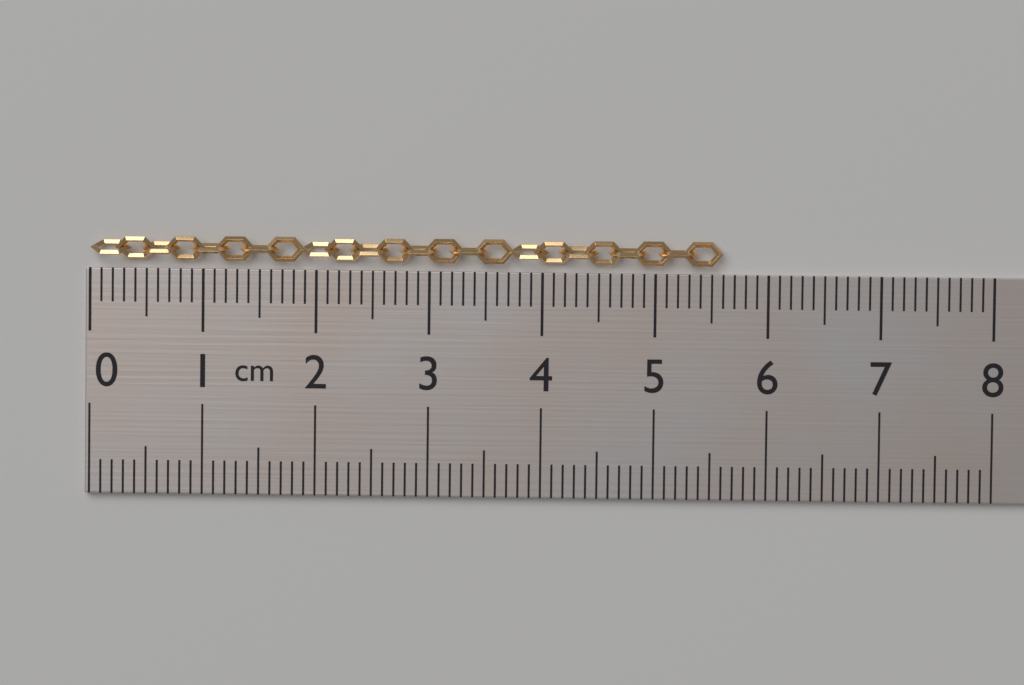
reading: 5.6 cm
